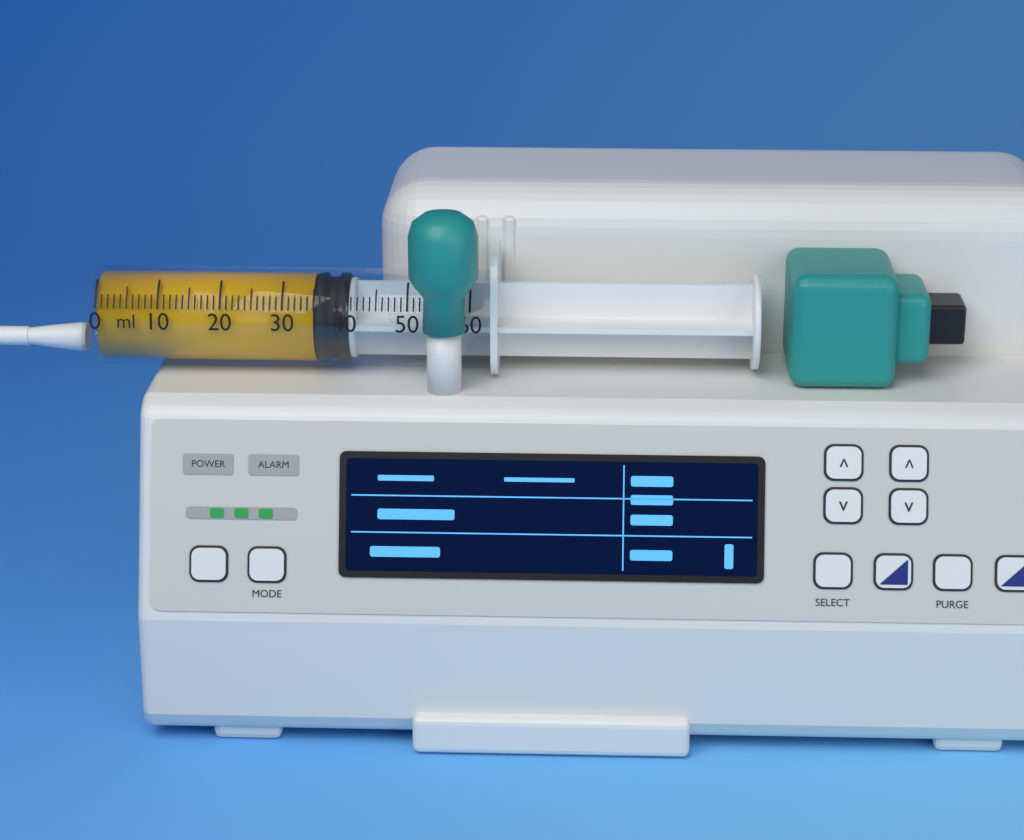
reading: 35 ml
